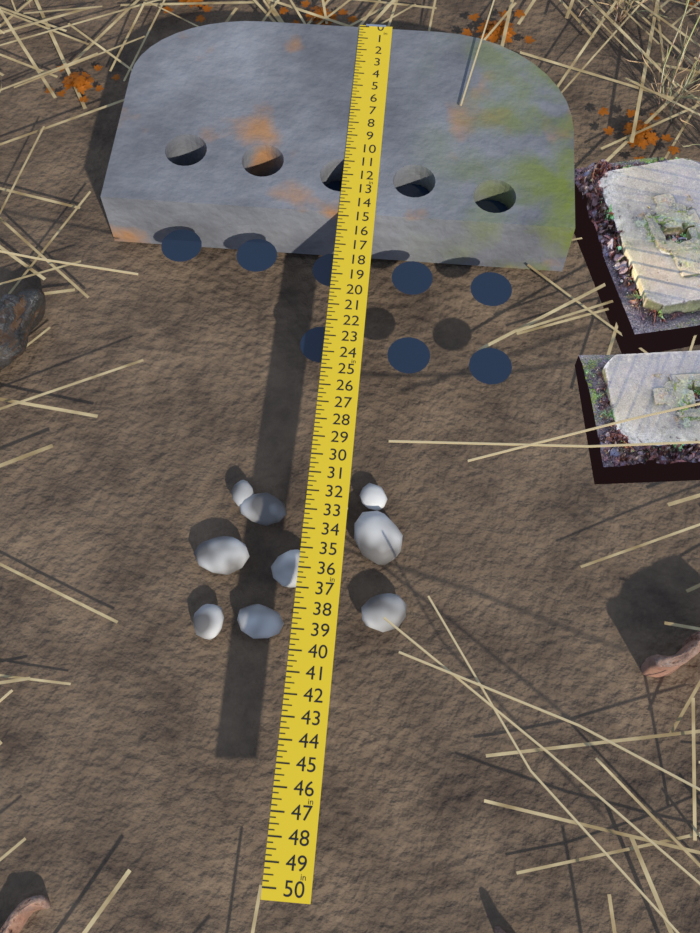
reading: 14.75 in
